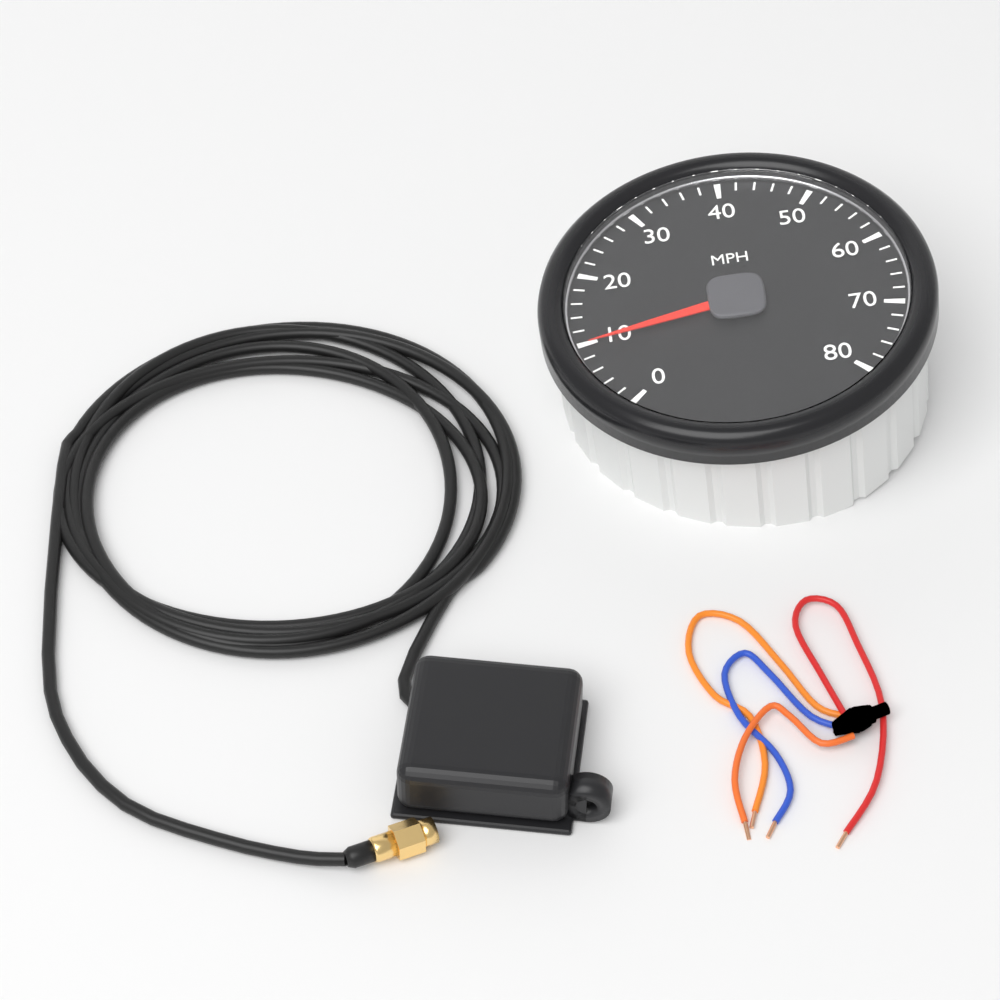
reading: 10 MPH
